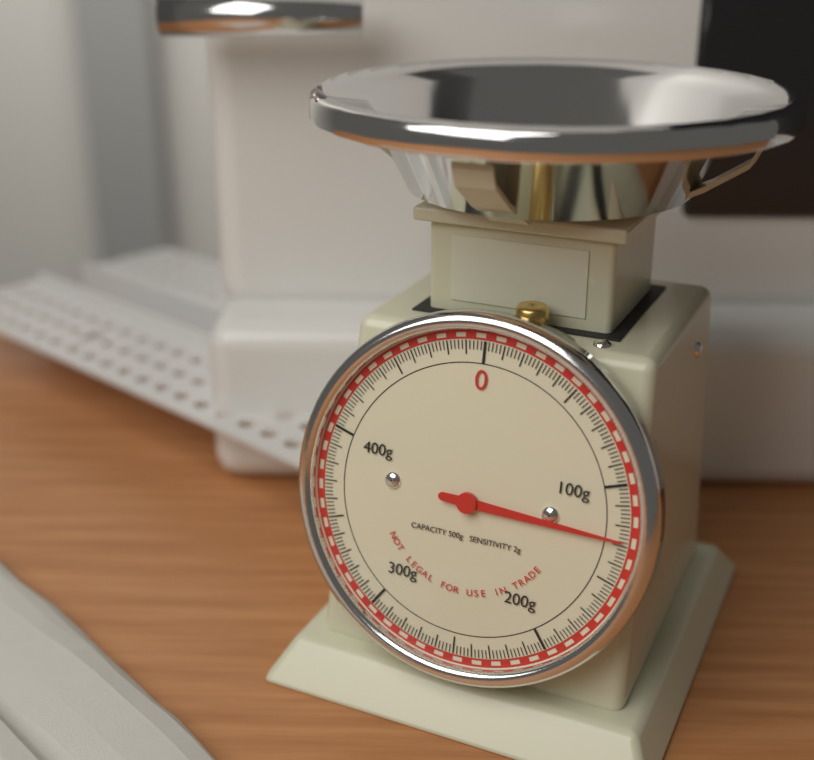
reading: 128 g
